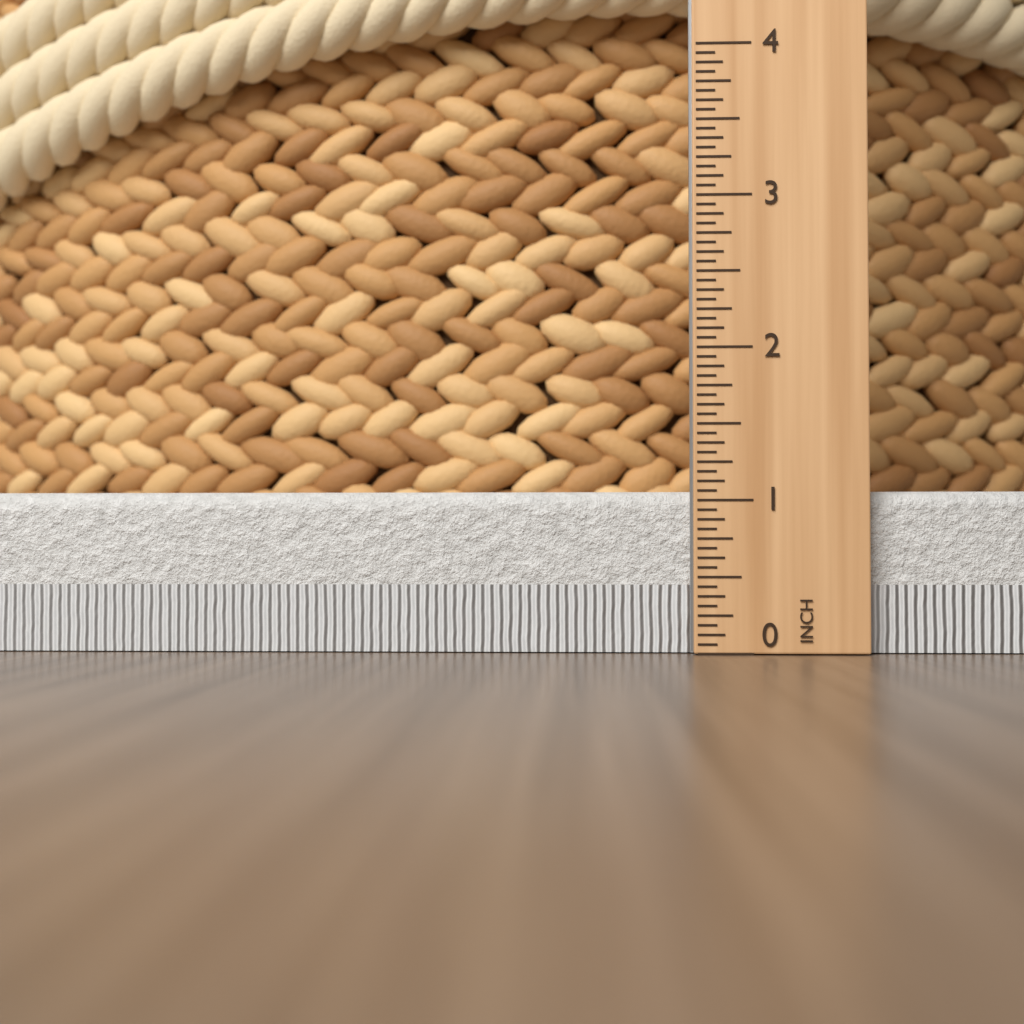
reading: 1.0625 in
